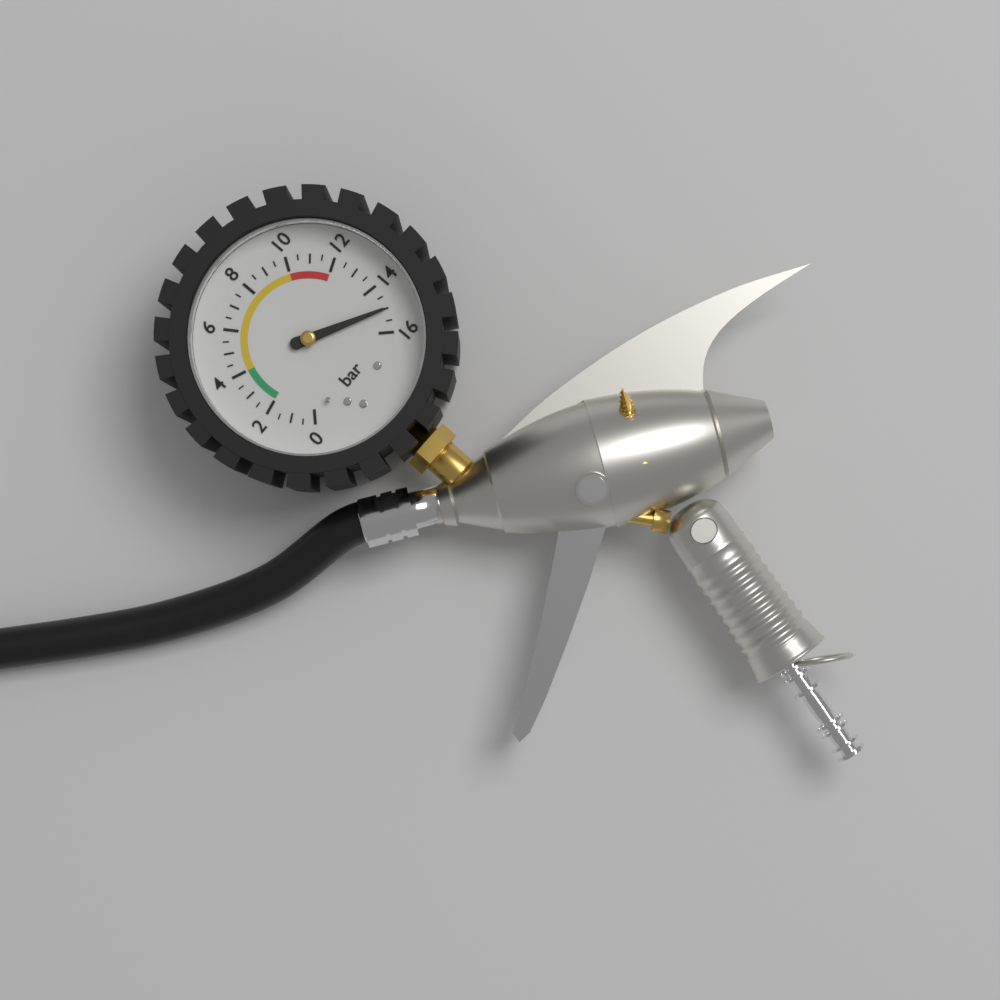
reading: 15.0 bar
